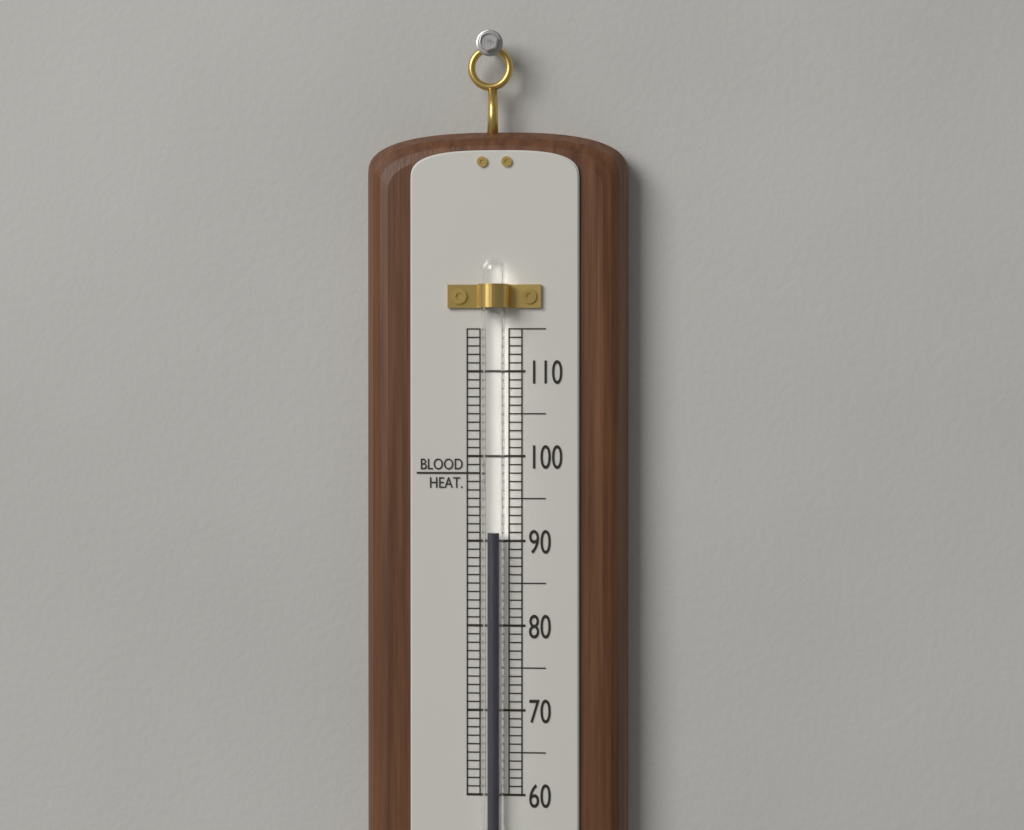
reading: 91 (no unit)
